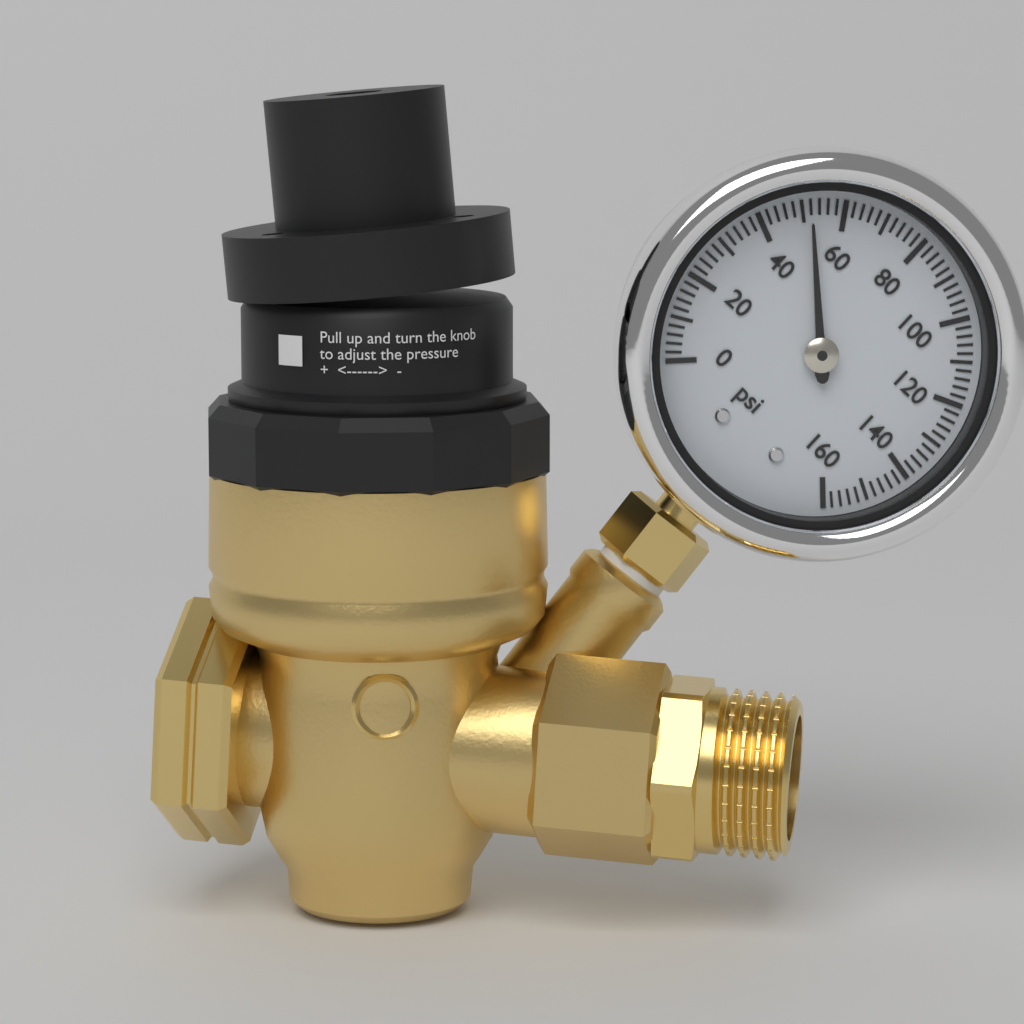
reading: 52 psi
